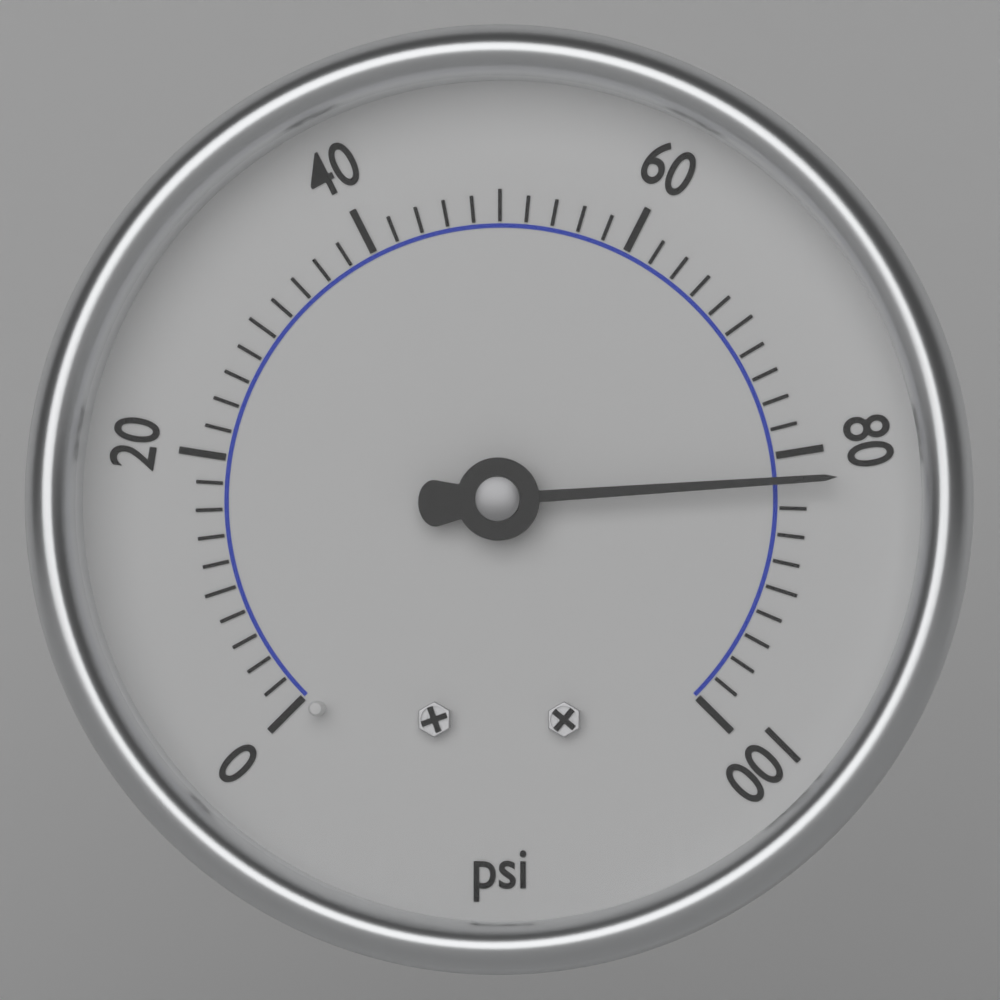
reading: 82 psi
